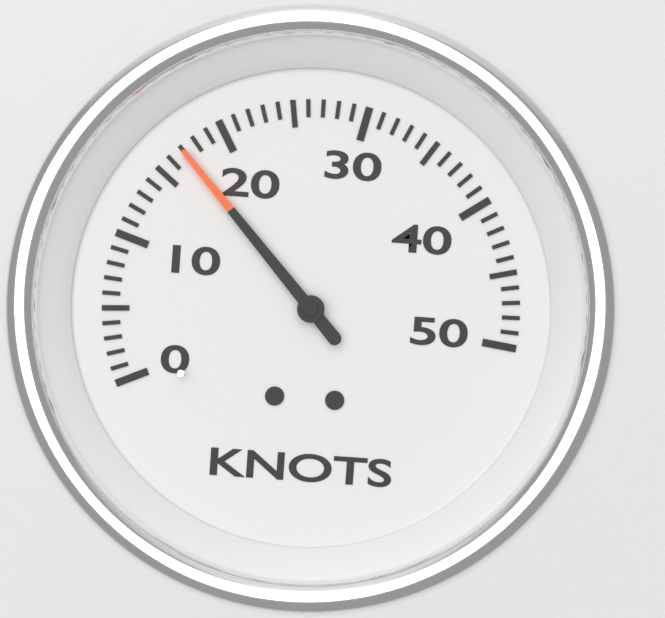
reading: 17 knots
